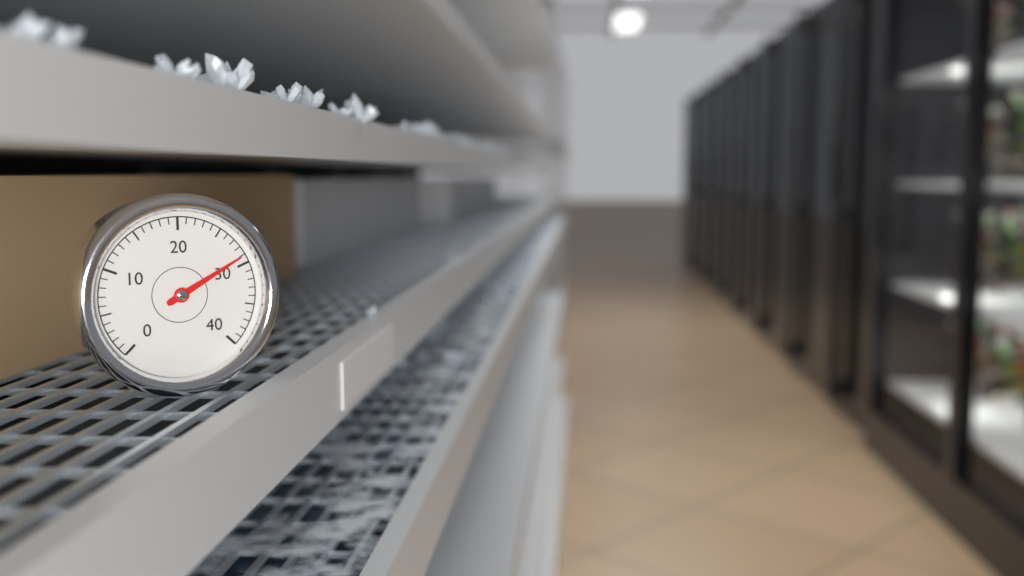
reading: 29 (no unit)
